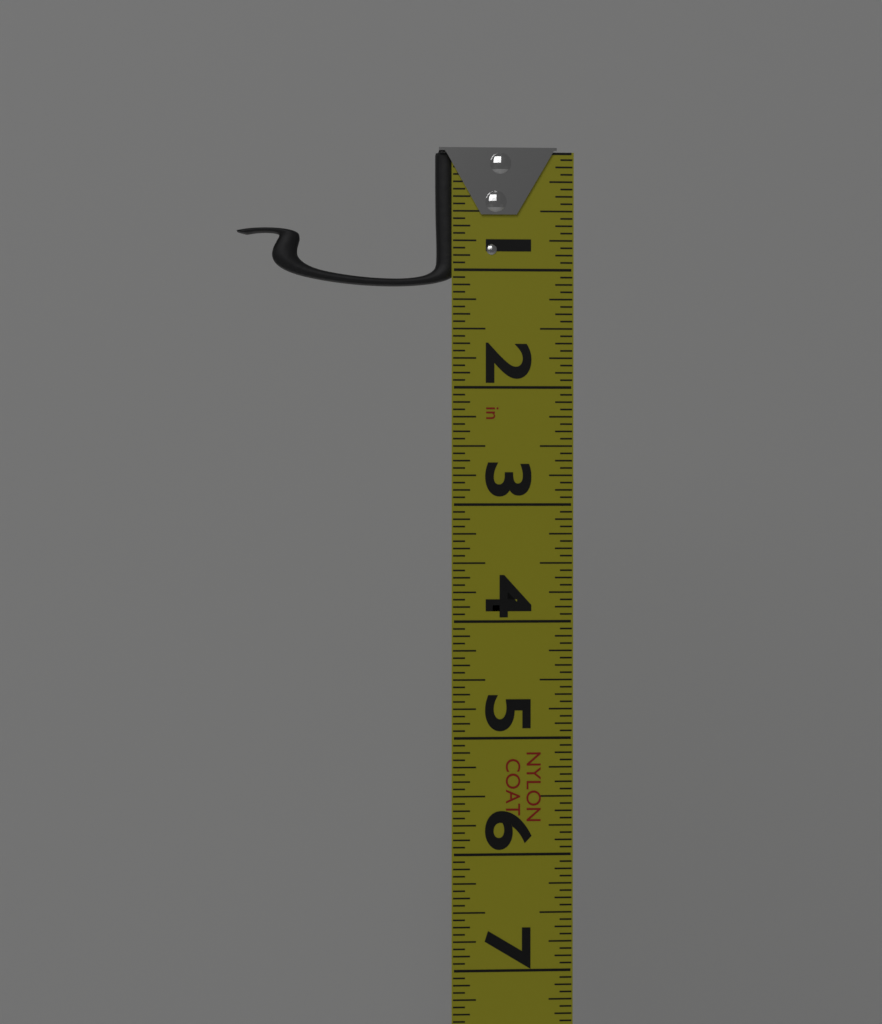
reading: 1.1250 in
